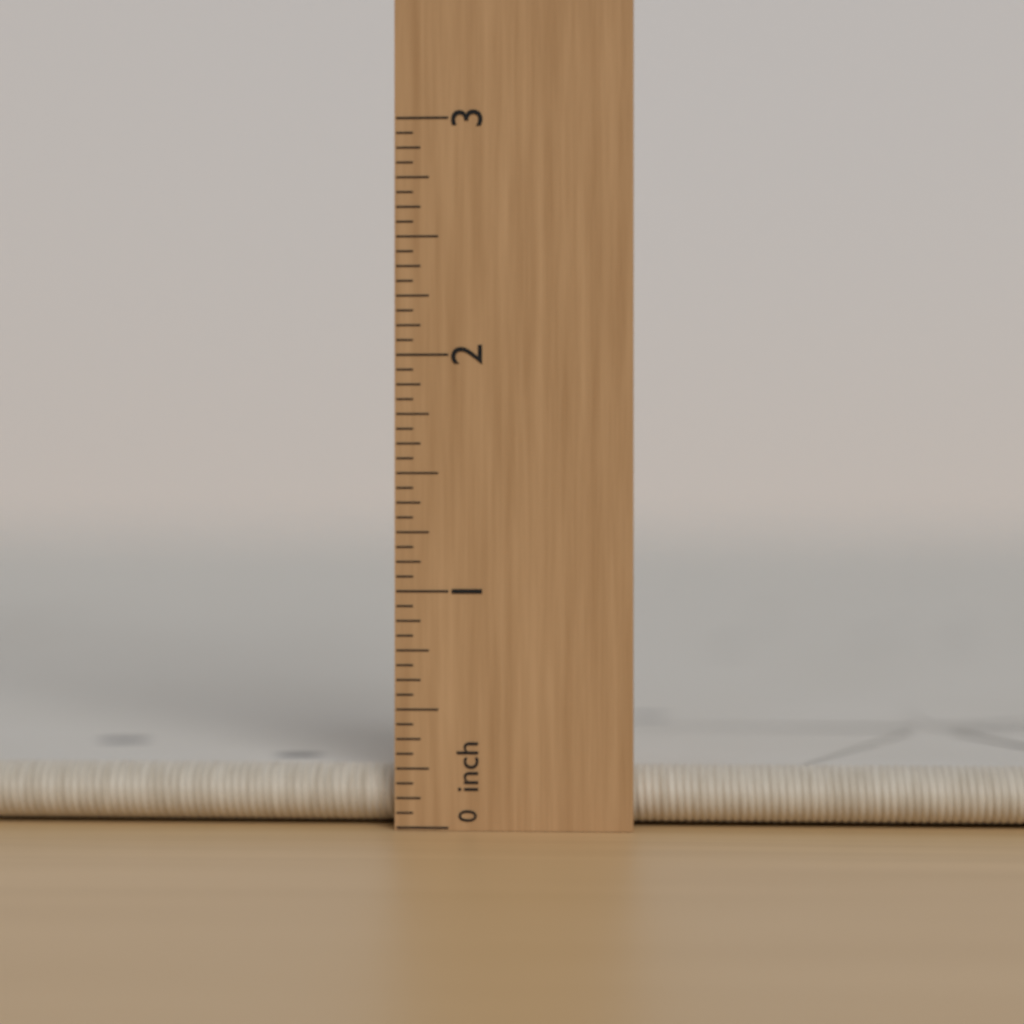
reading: 0.2500 inch
